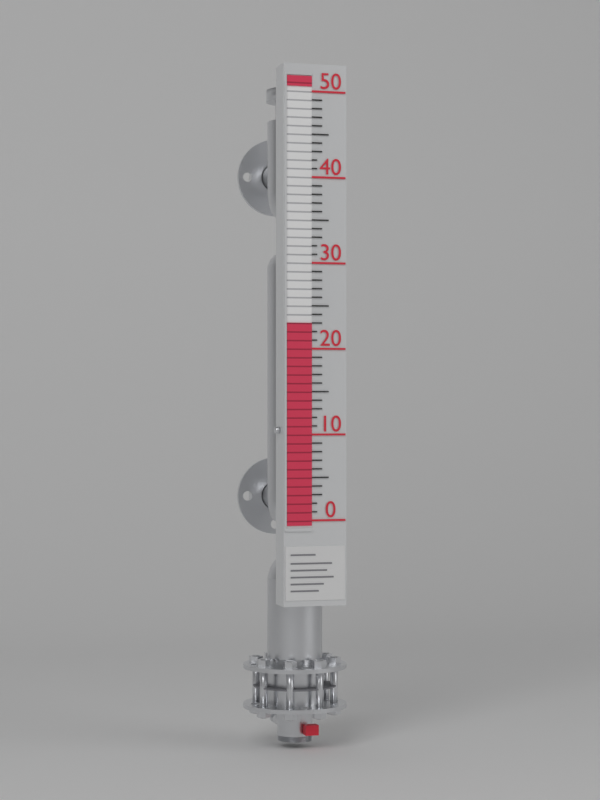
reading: 23 (no unit)
